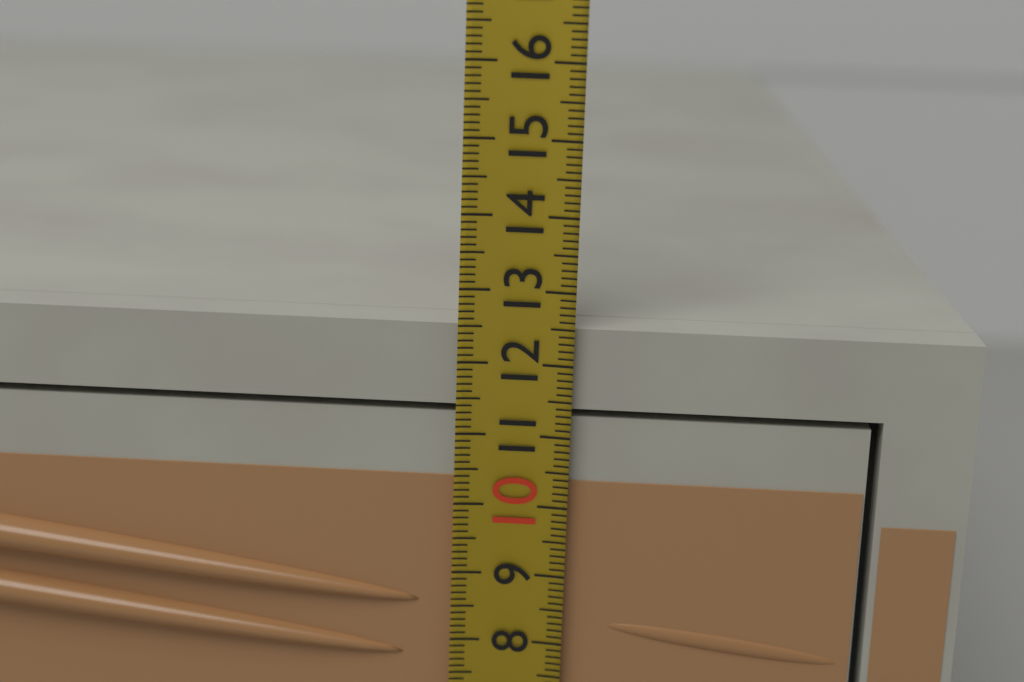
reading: 12.5 (no unit)
